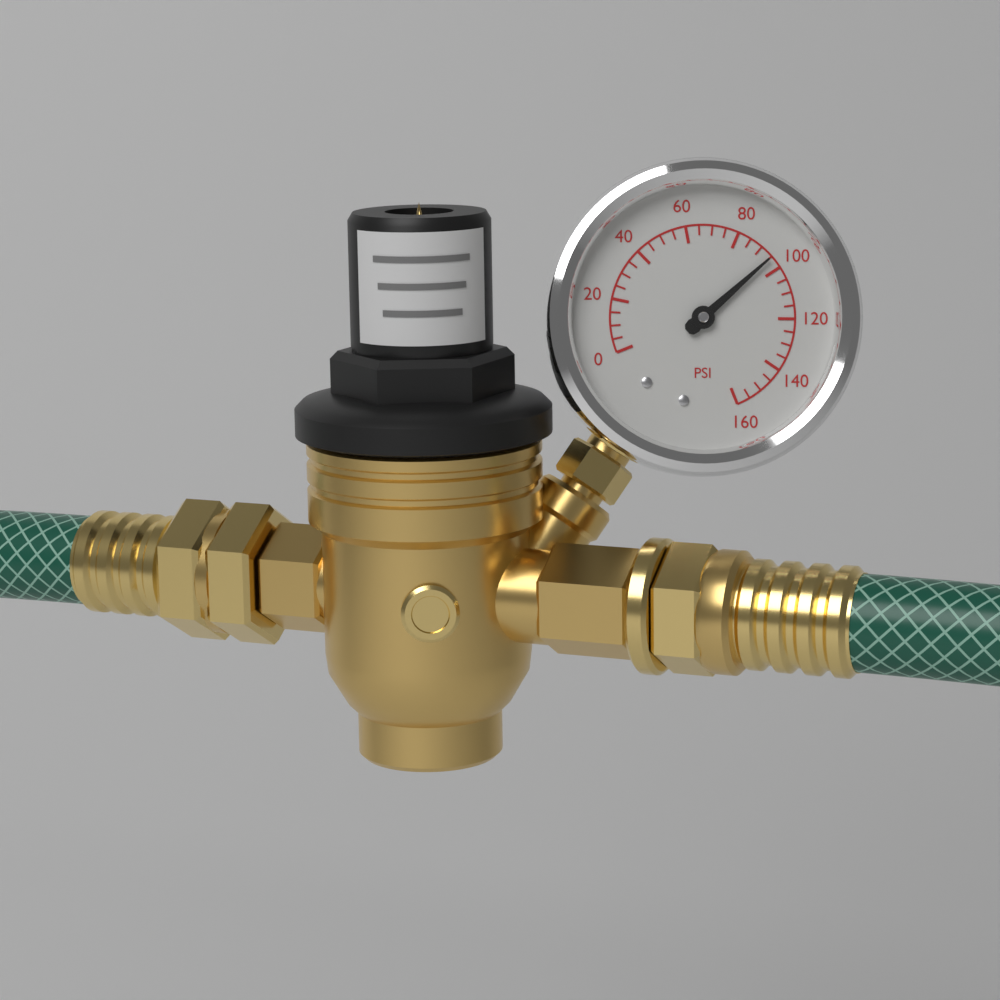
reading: 95 psi
